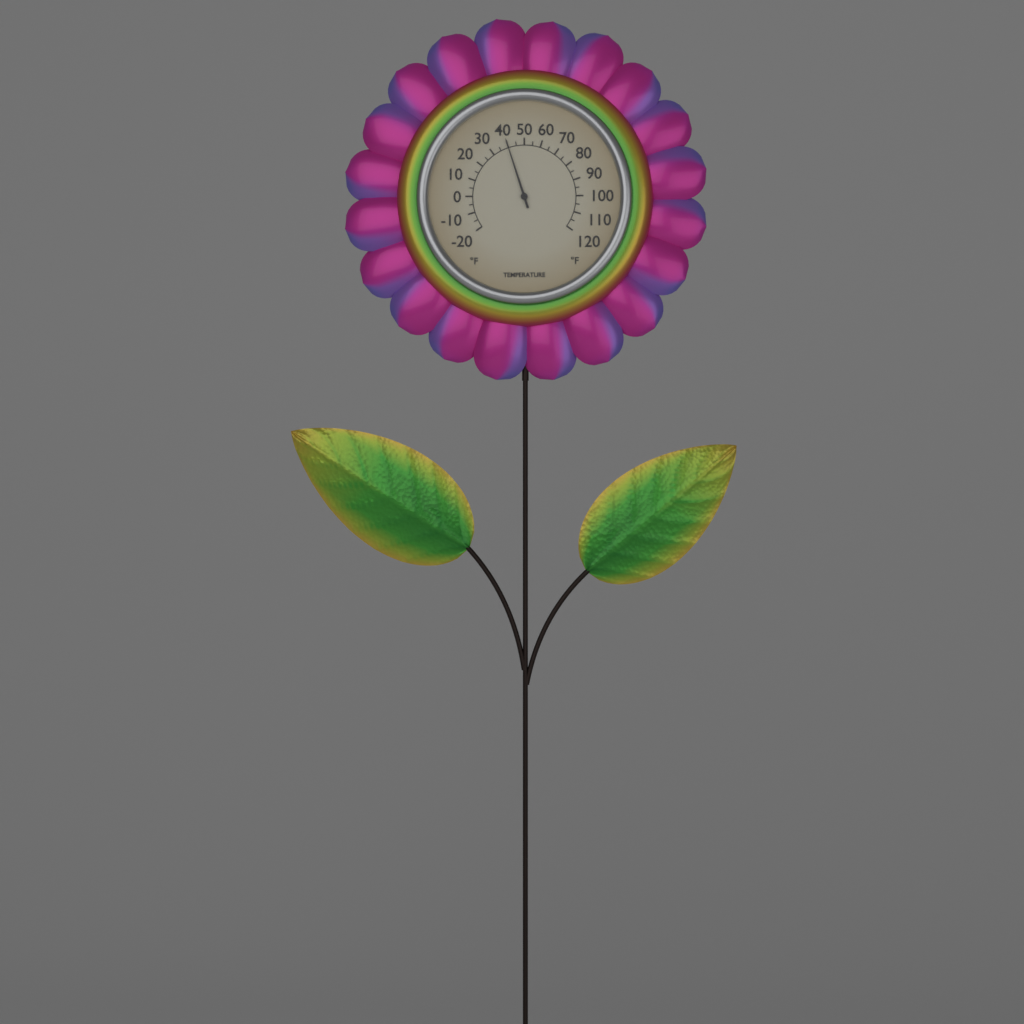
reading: 40 °F
